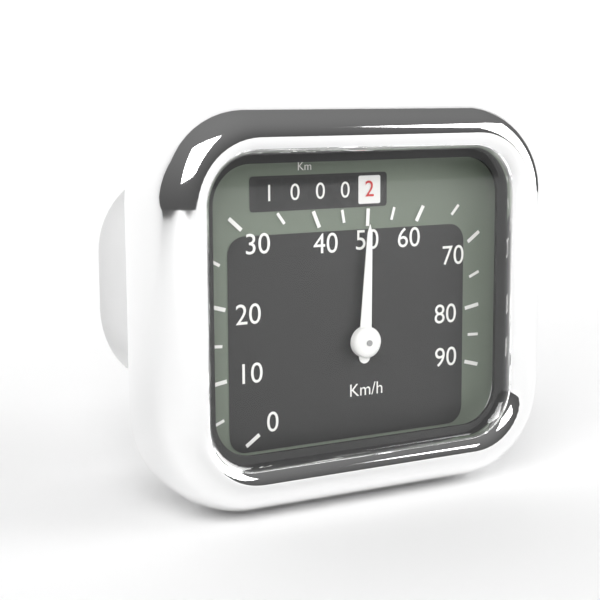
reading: 50 km/h
